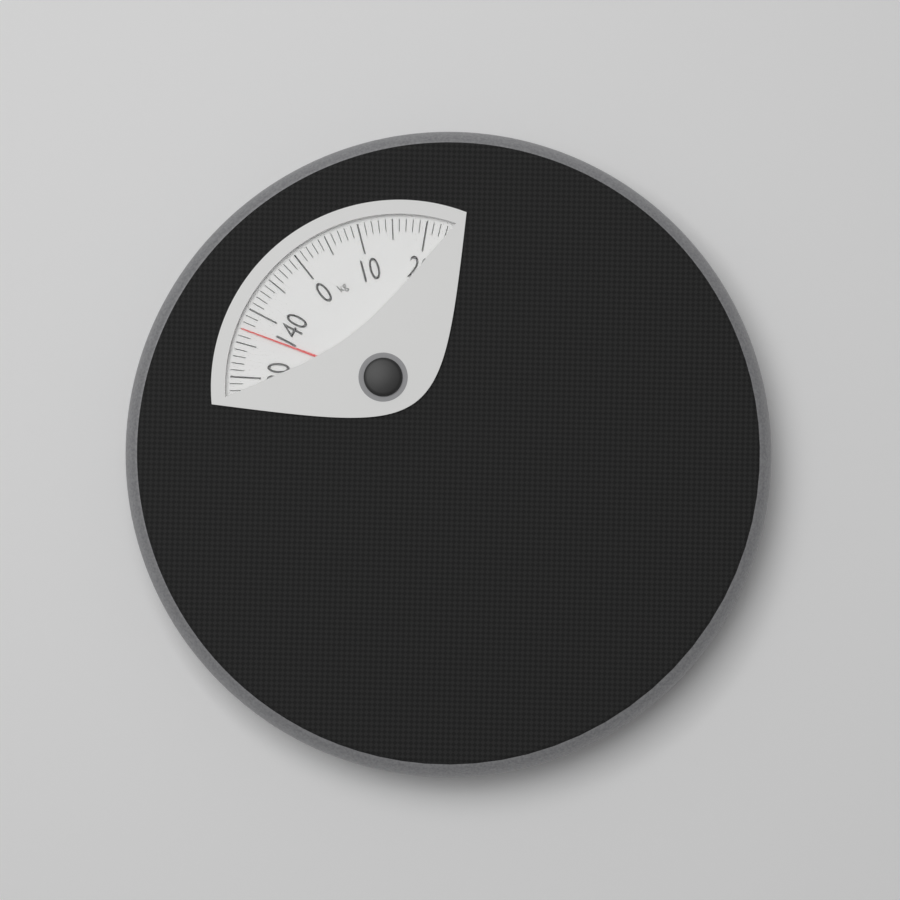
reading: 137 kg
